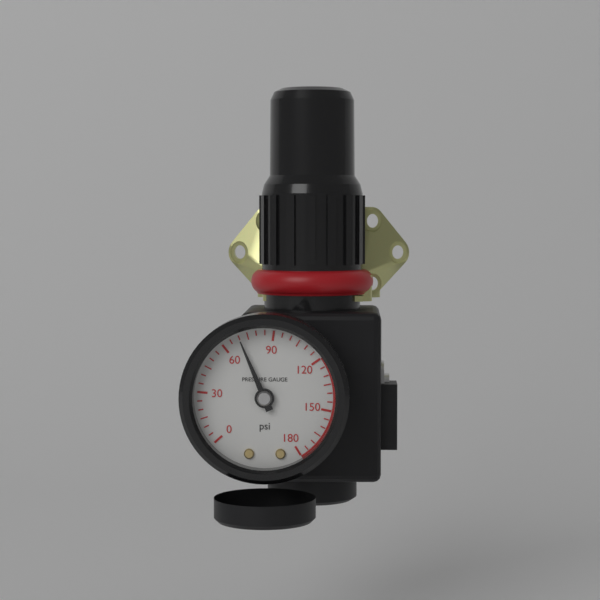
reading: 70 psi
